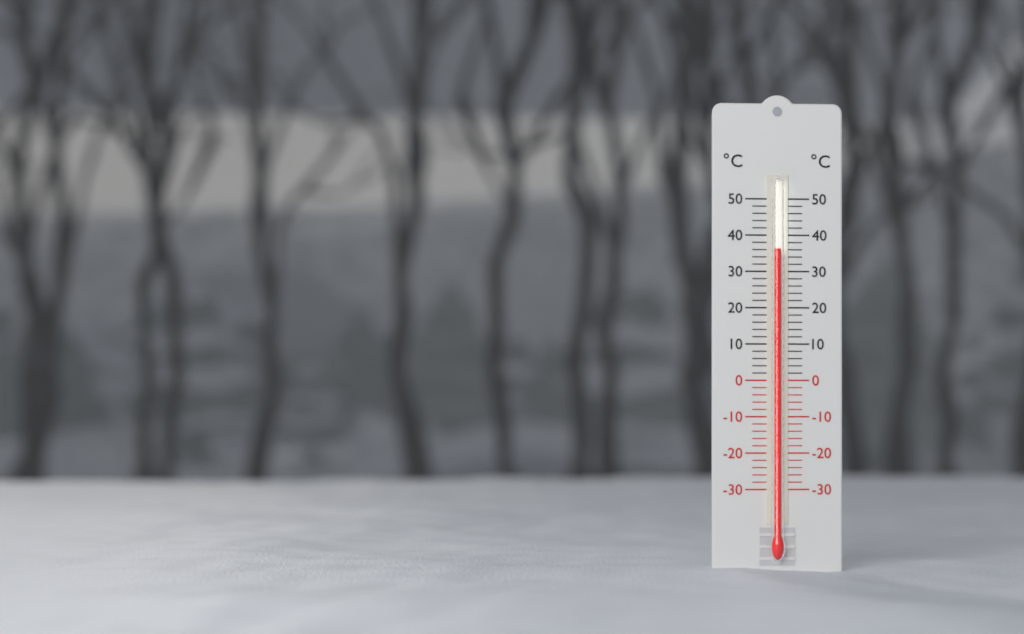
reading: 36 °C
